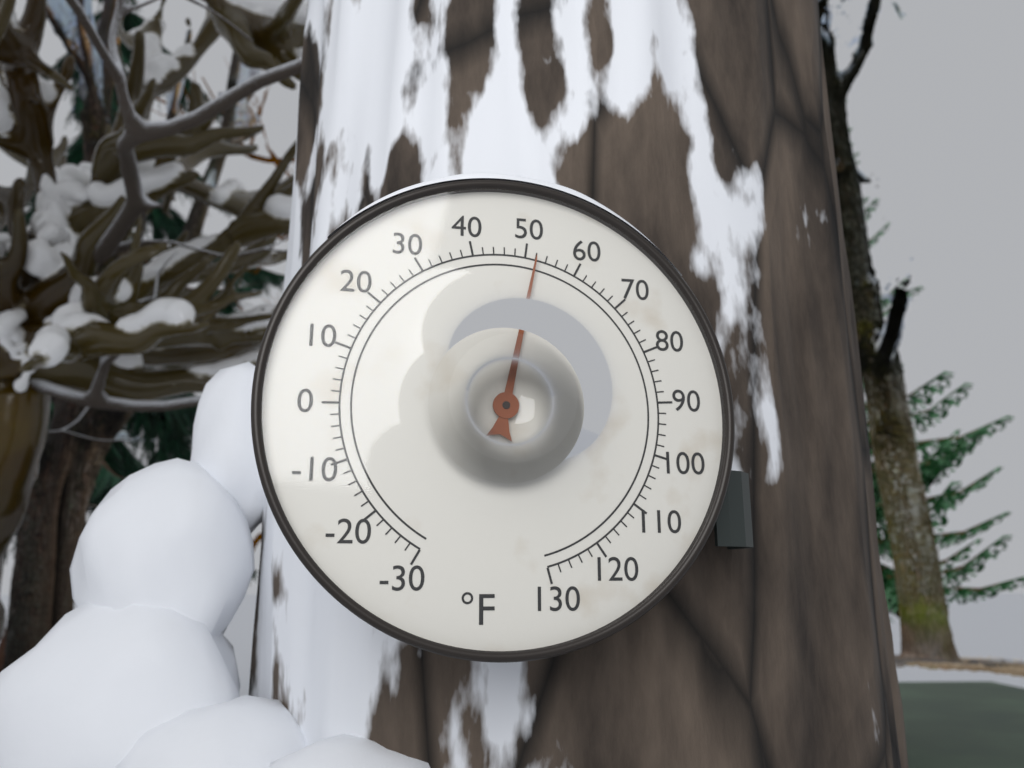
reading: 52 °F
